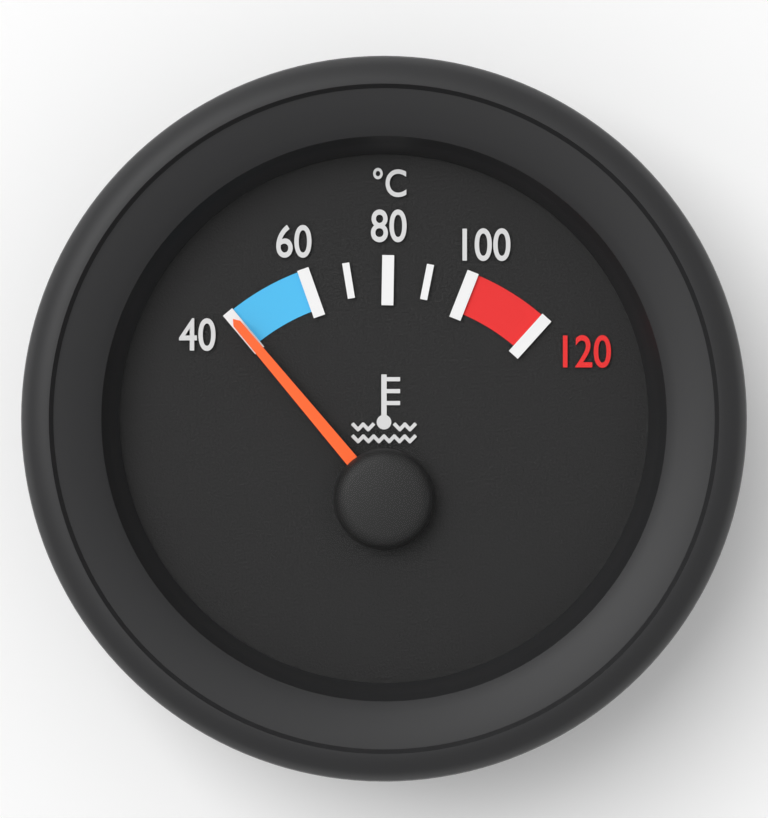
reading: 40 °C
